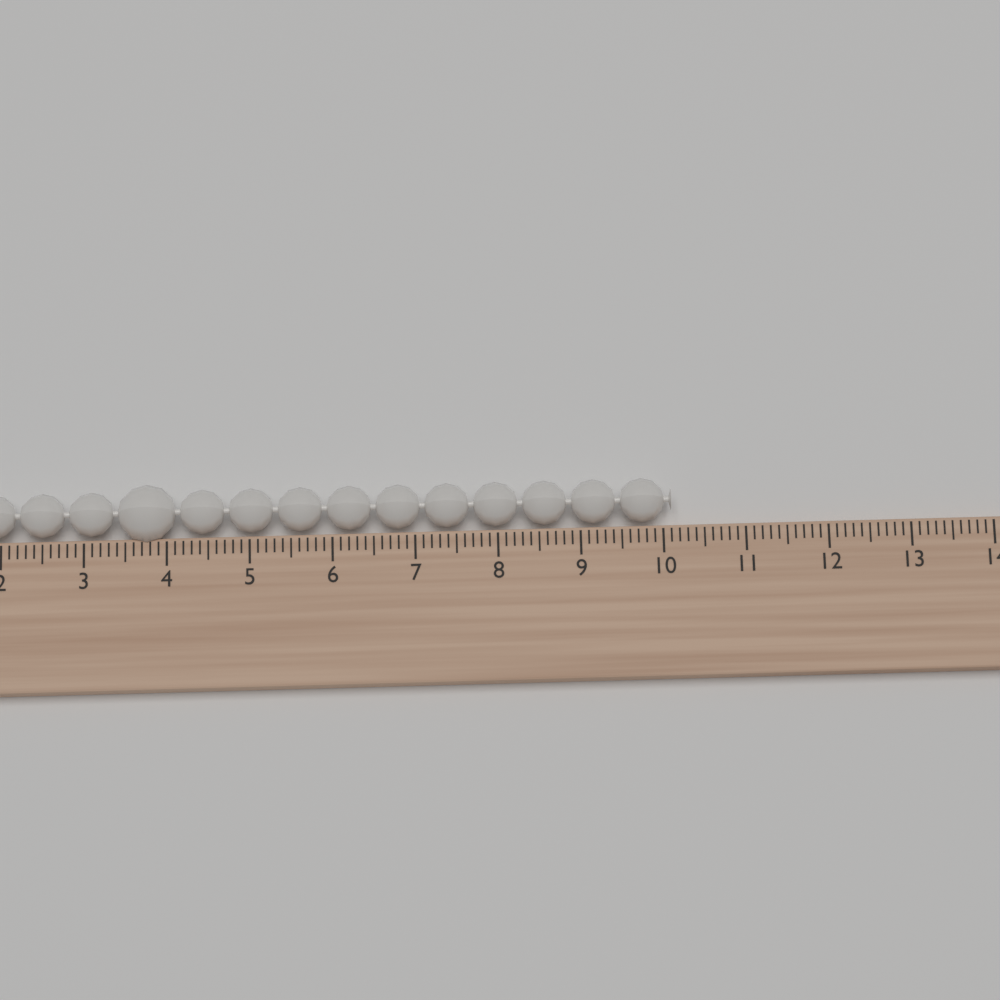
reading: 10.1 (no unit)
